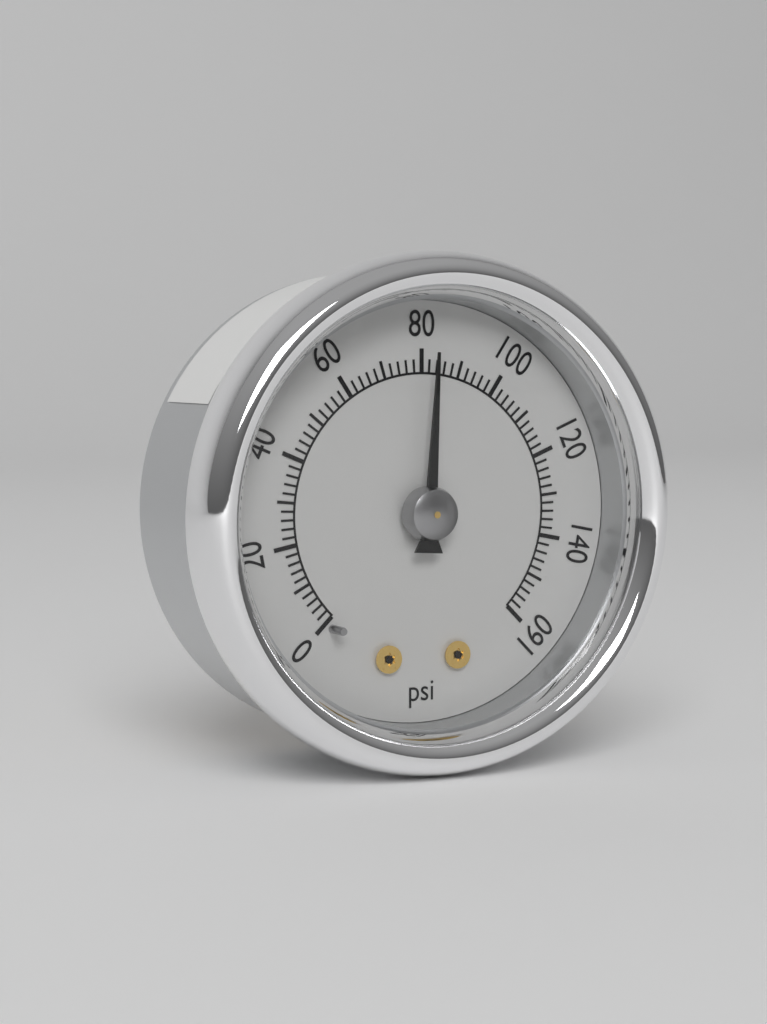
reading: 82 psi
